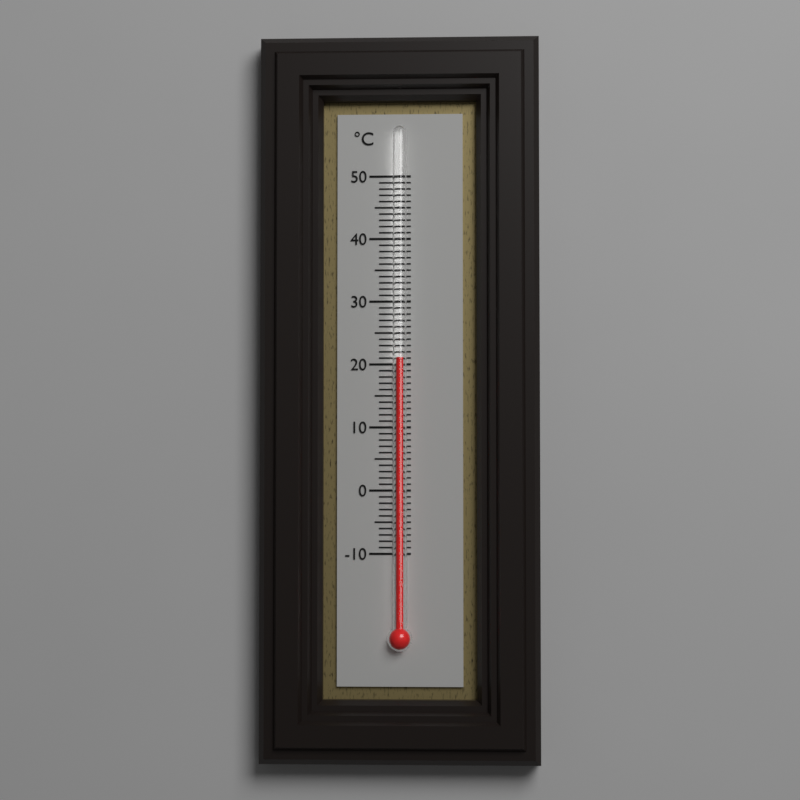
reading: 21 °C
